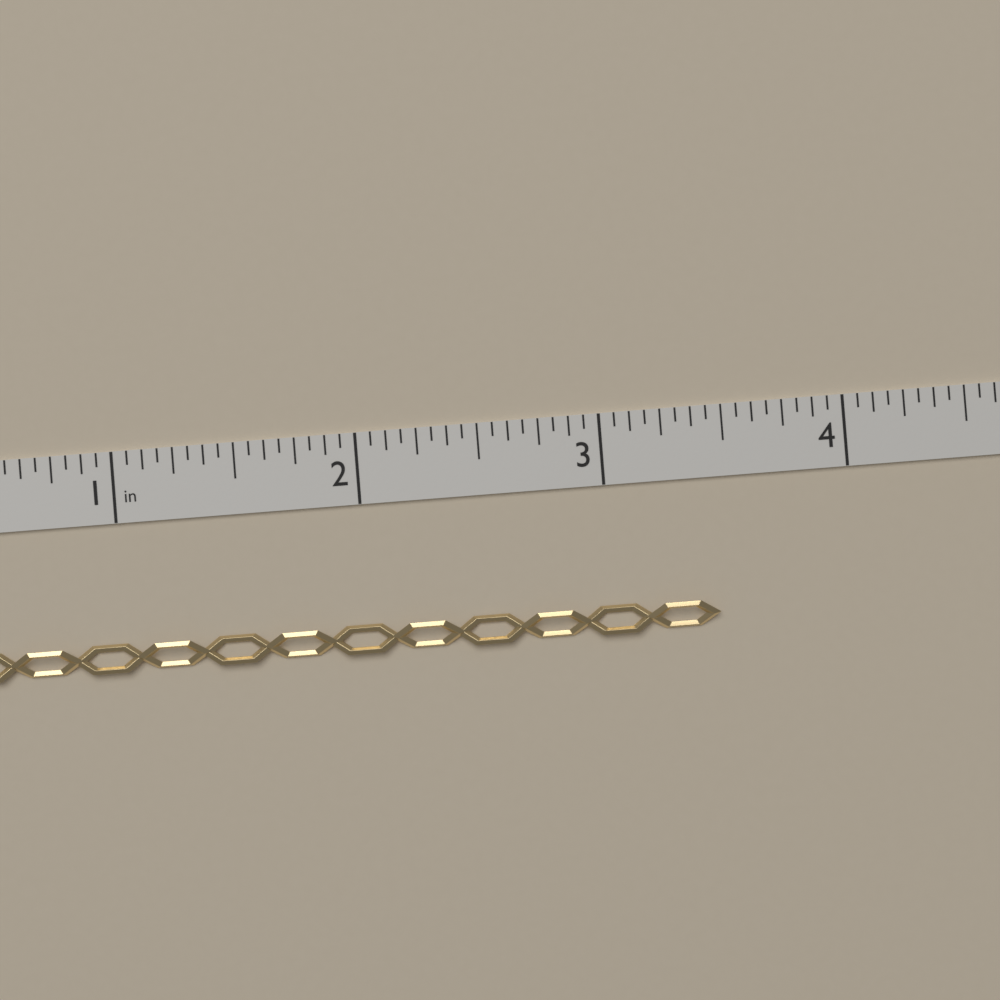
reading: 3.4375 in
